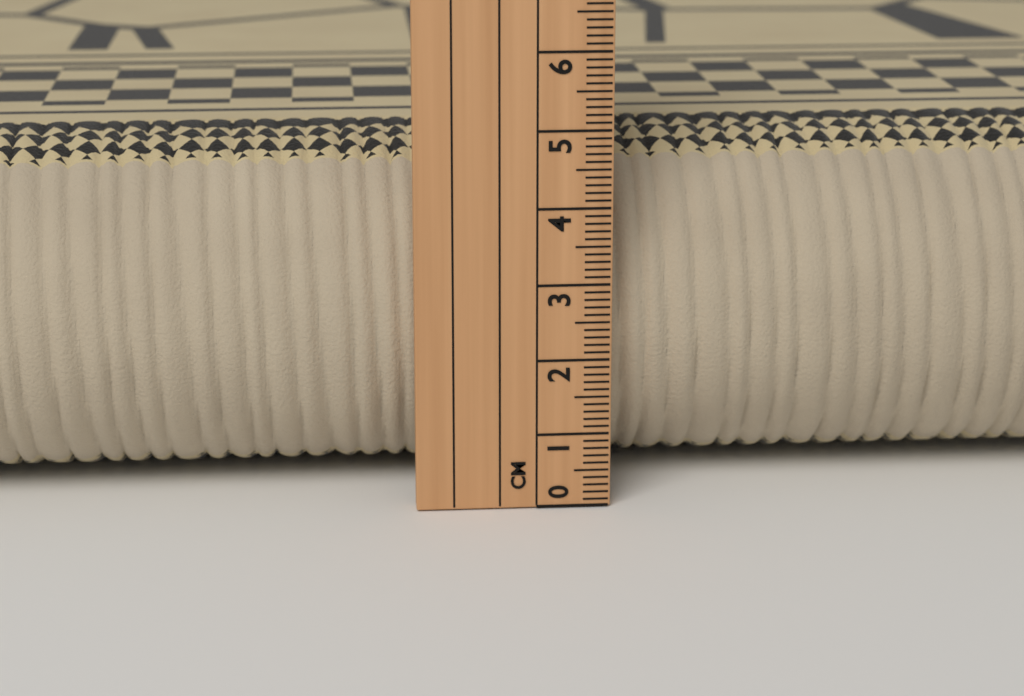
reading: 4.7 cm
